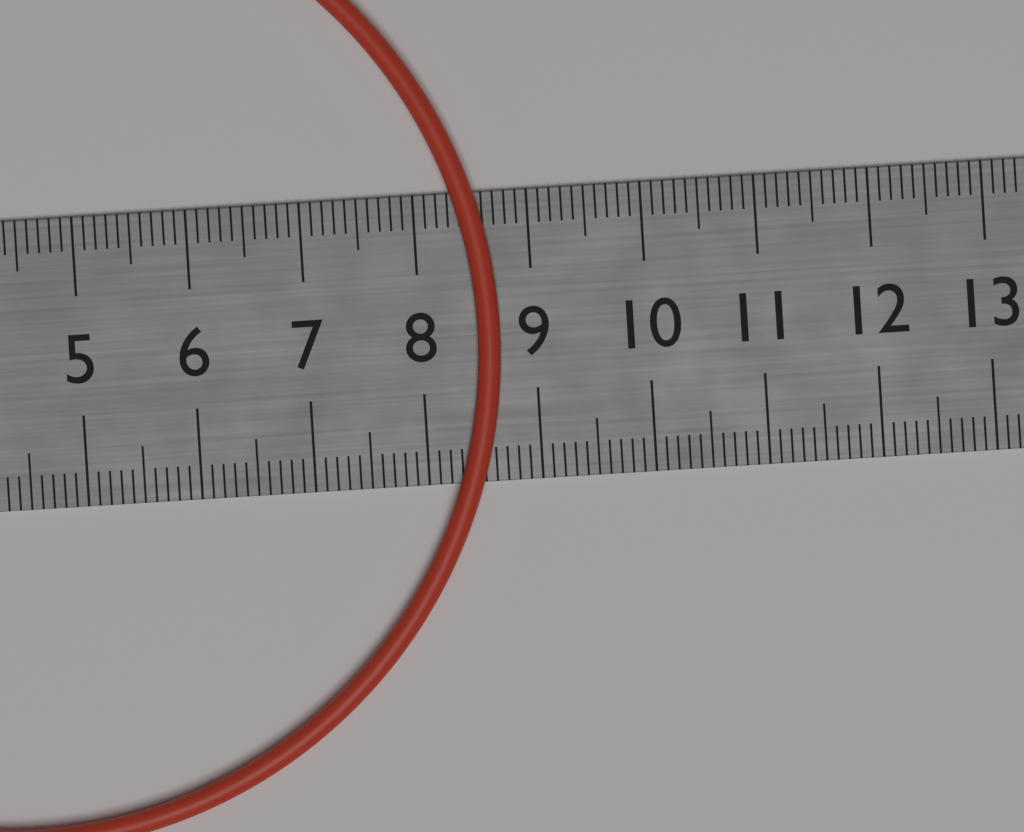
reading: 8.7 cm
